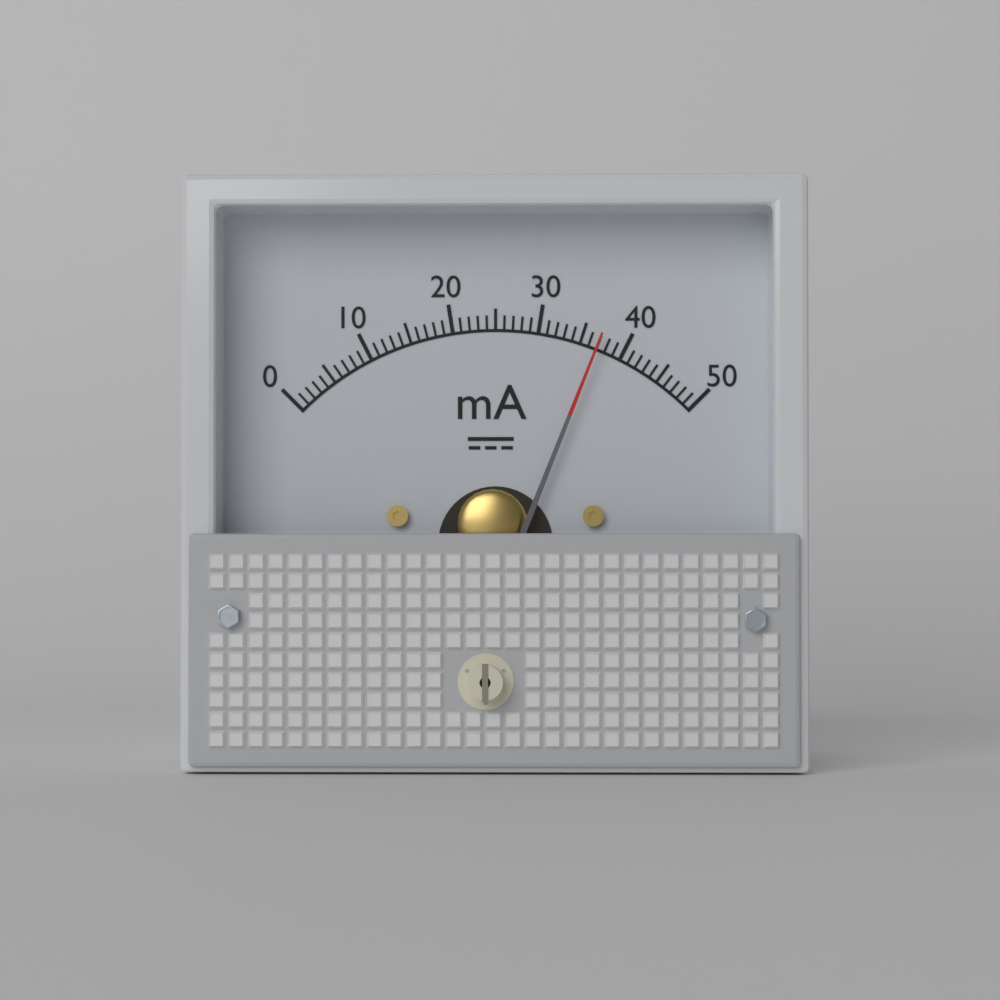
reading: 37 mA
